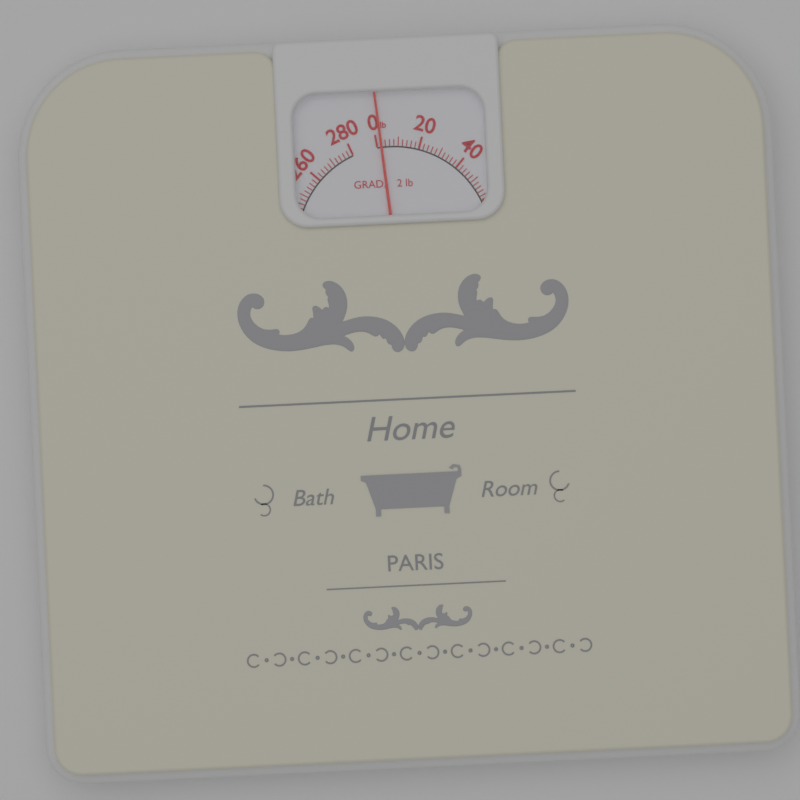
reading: 2 lb
